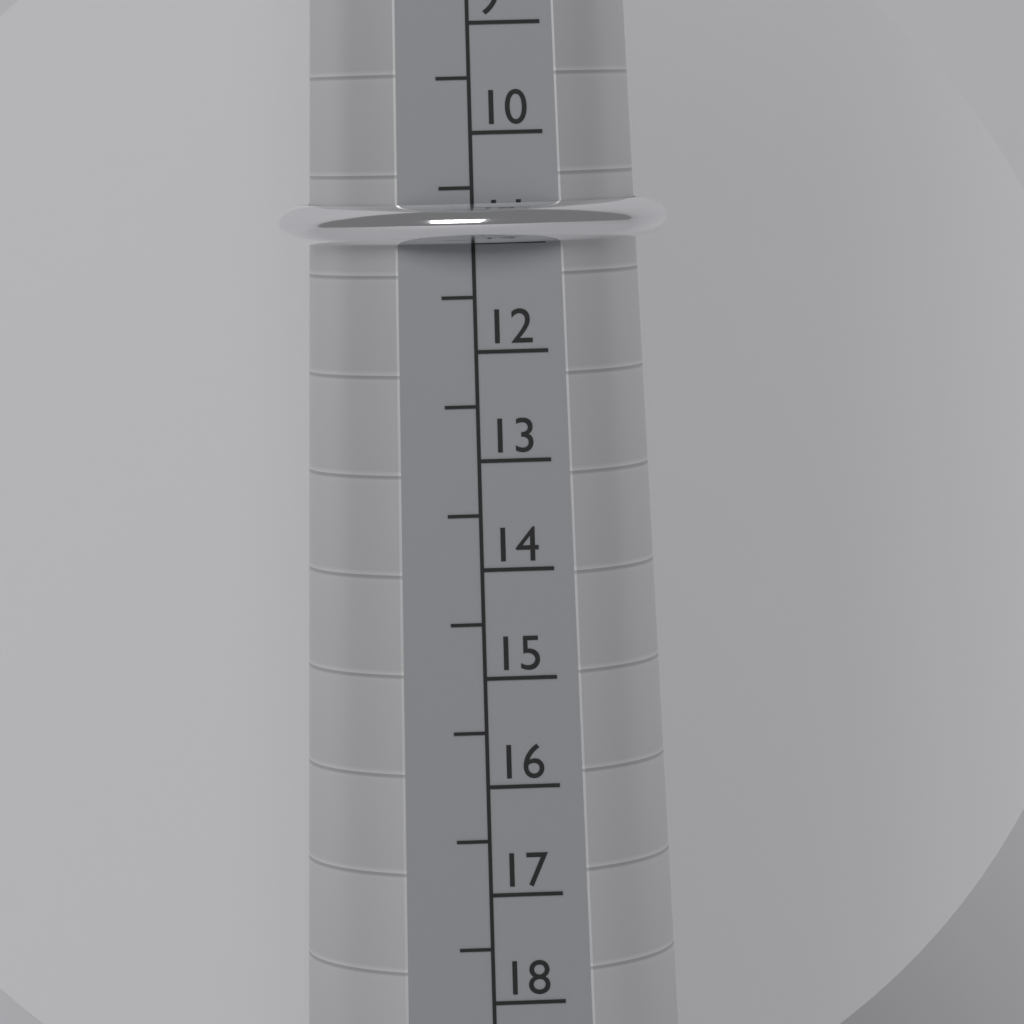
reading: 11.0 (no unit)
